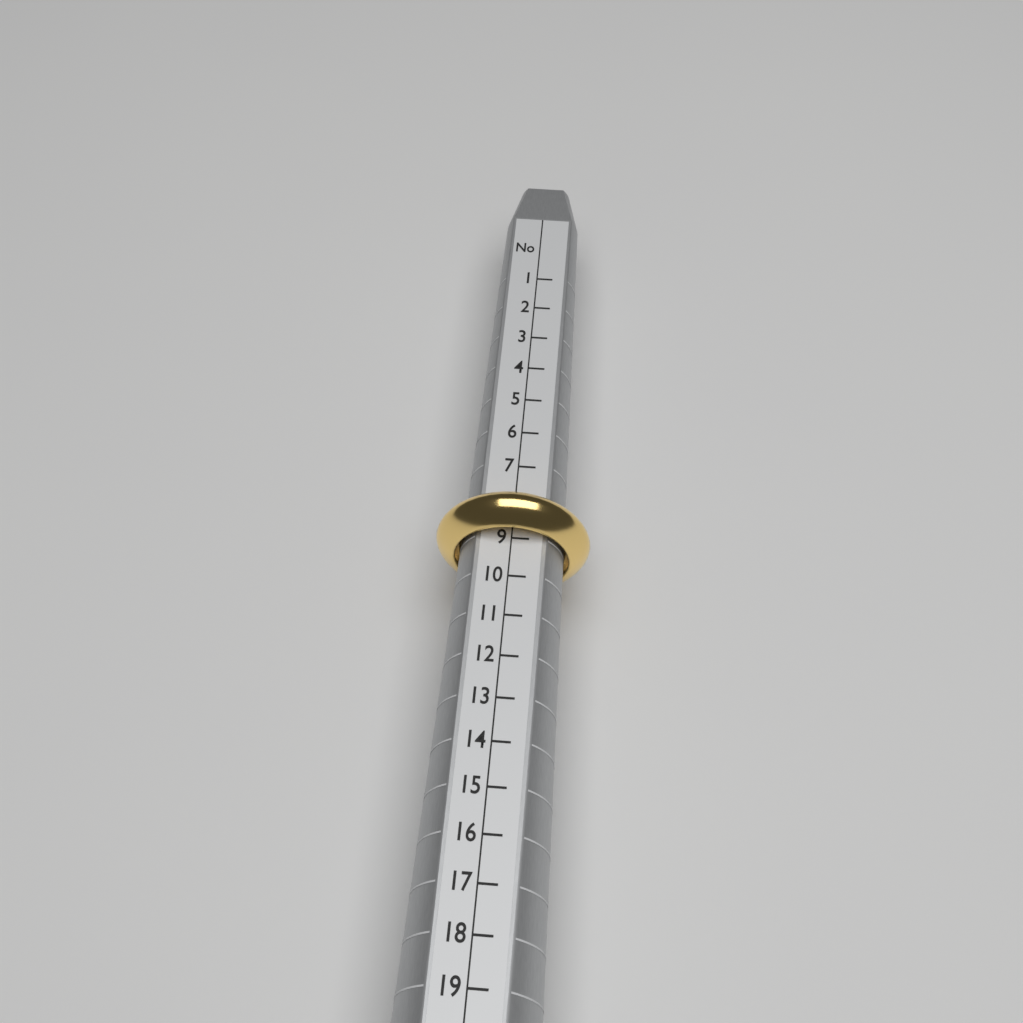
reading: 9 (no unit)
